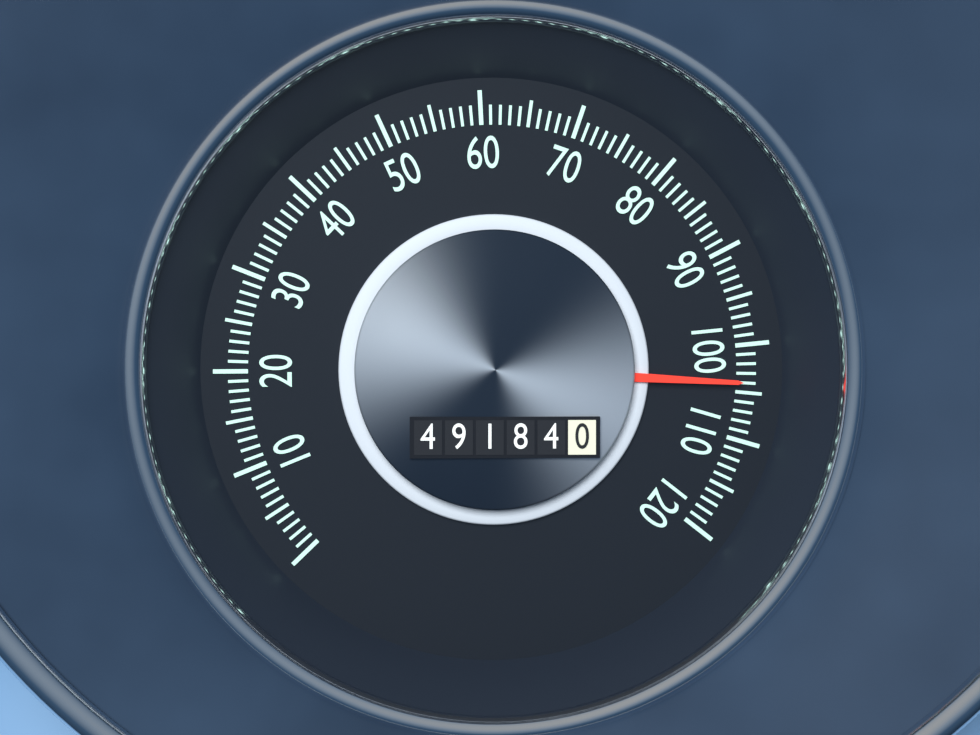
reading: 104 (no unit)
